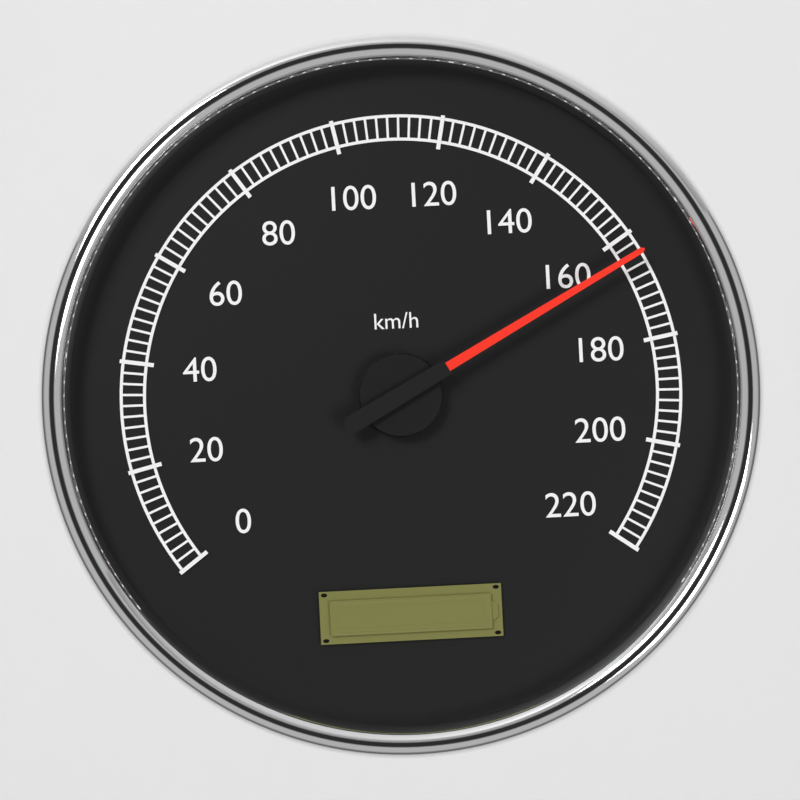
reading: 164 km/h
